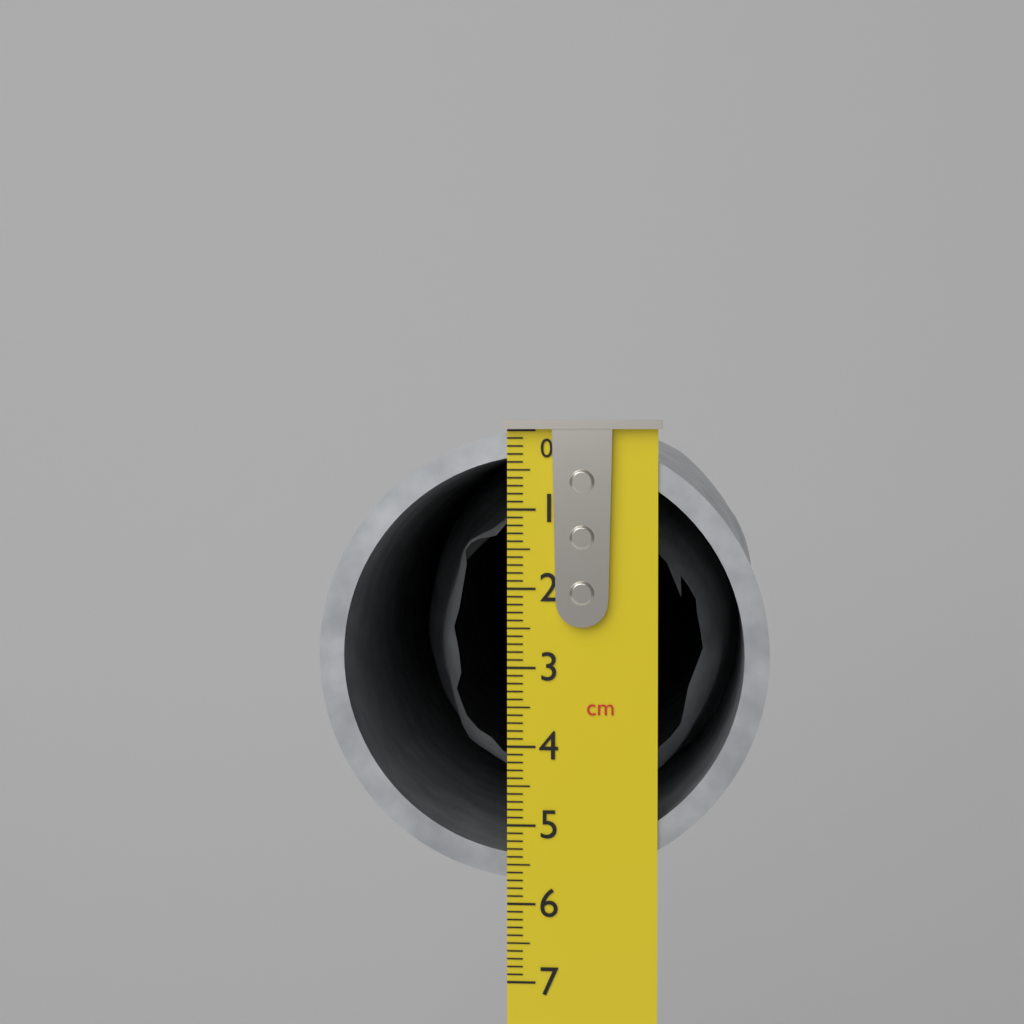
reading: 5.7 cm
